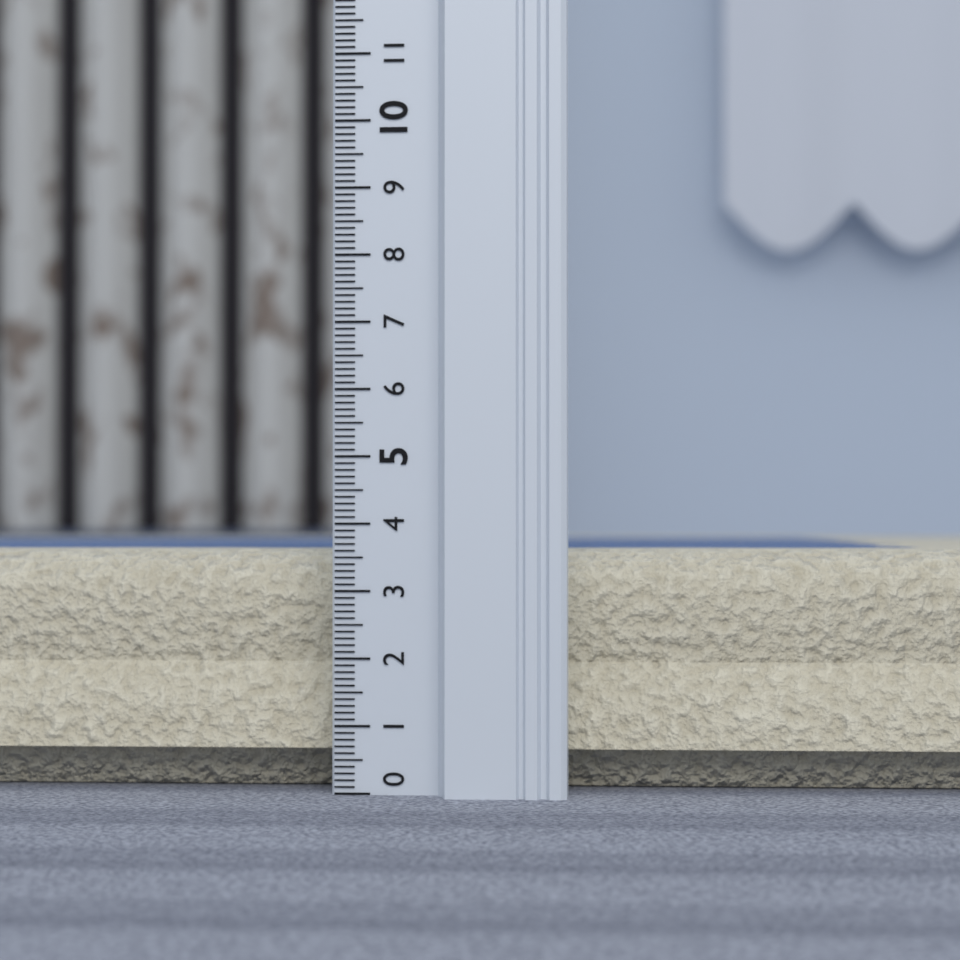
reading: 3.6 (no unit)
